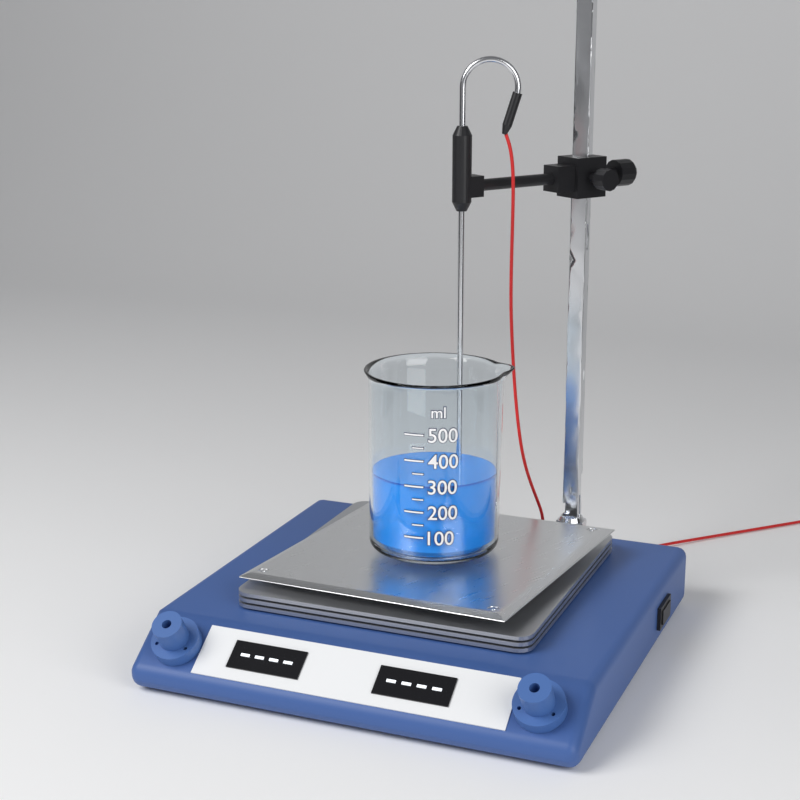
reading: 300 ml
